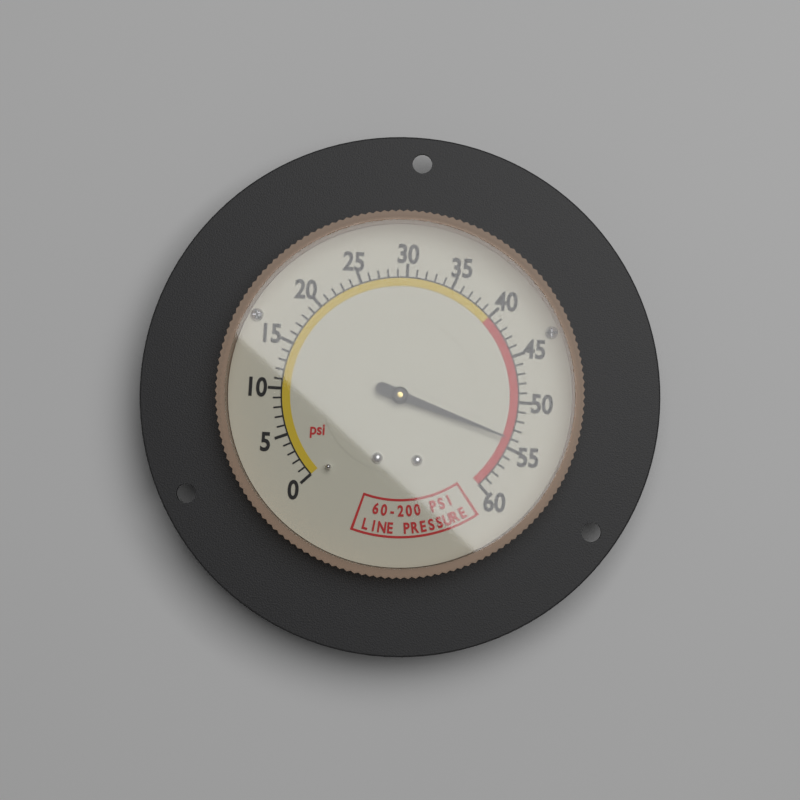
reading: 54 psi
